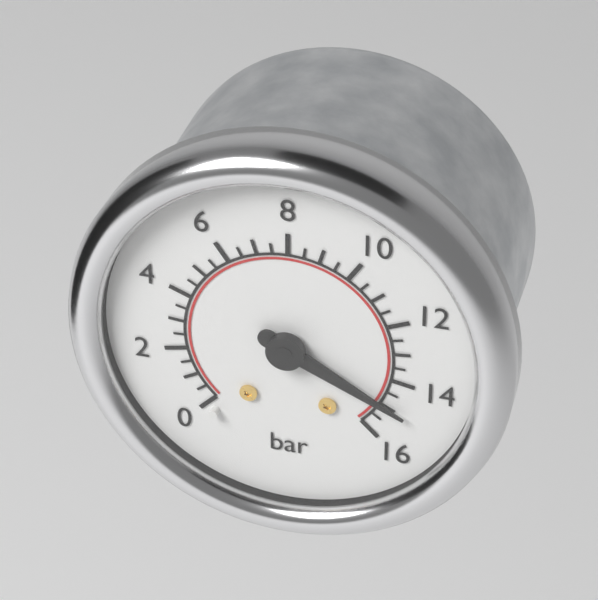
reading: 15.0 bar
